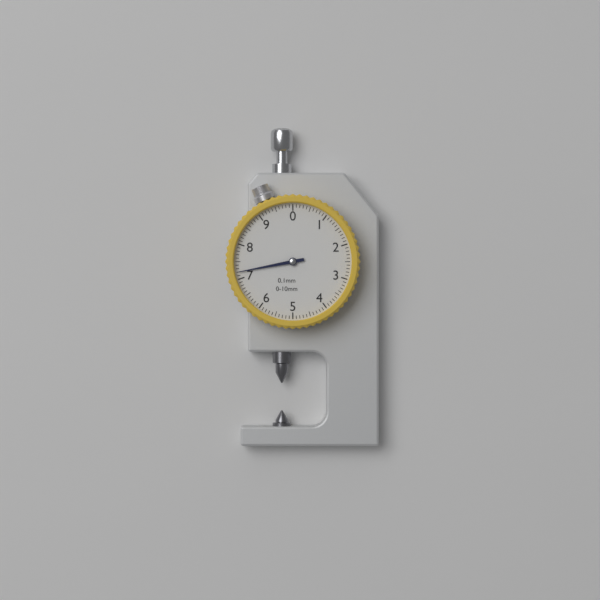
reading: 7.2 mm
